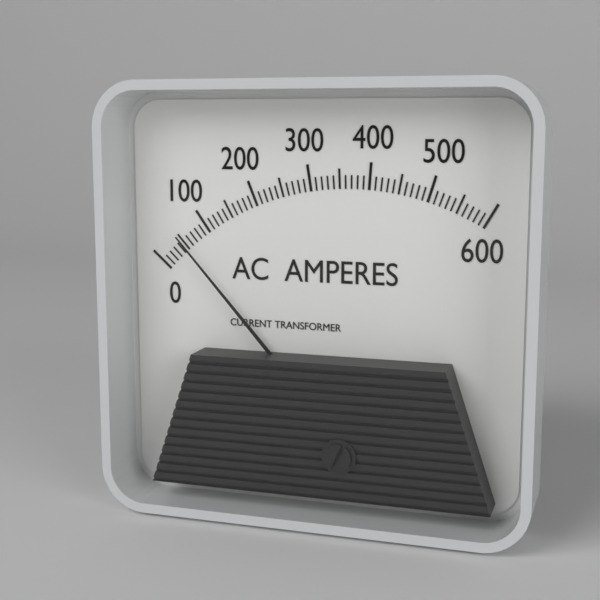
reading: 50 A
